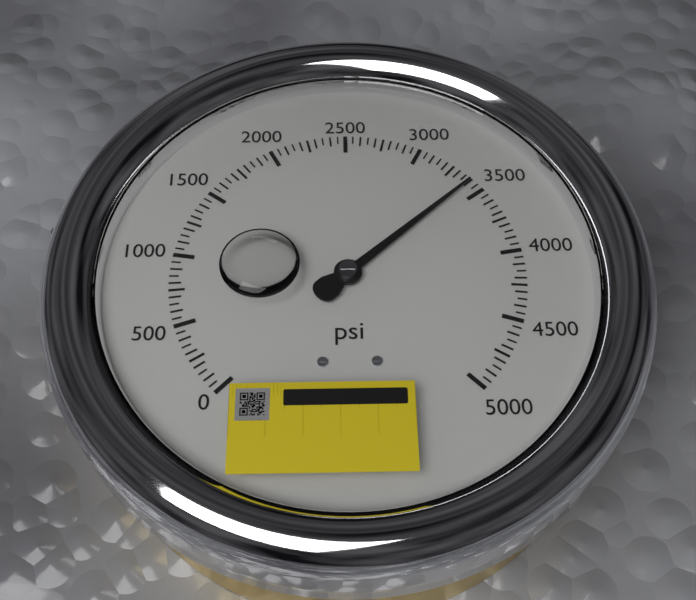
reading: 3400 psi
